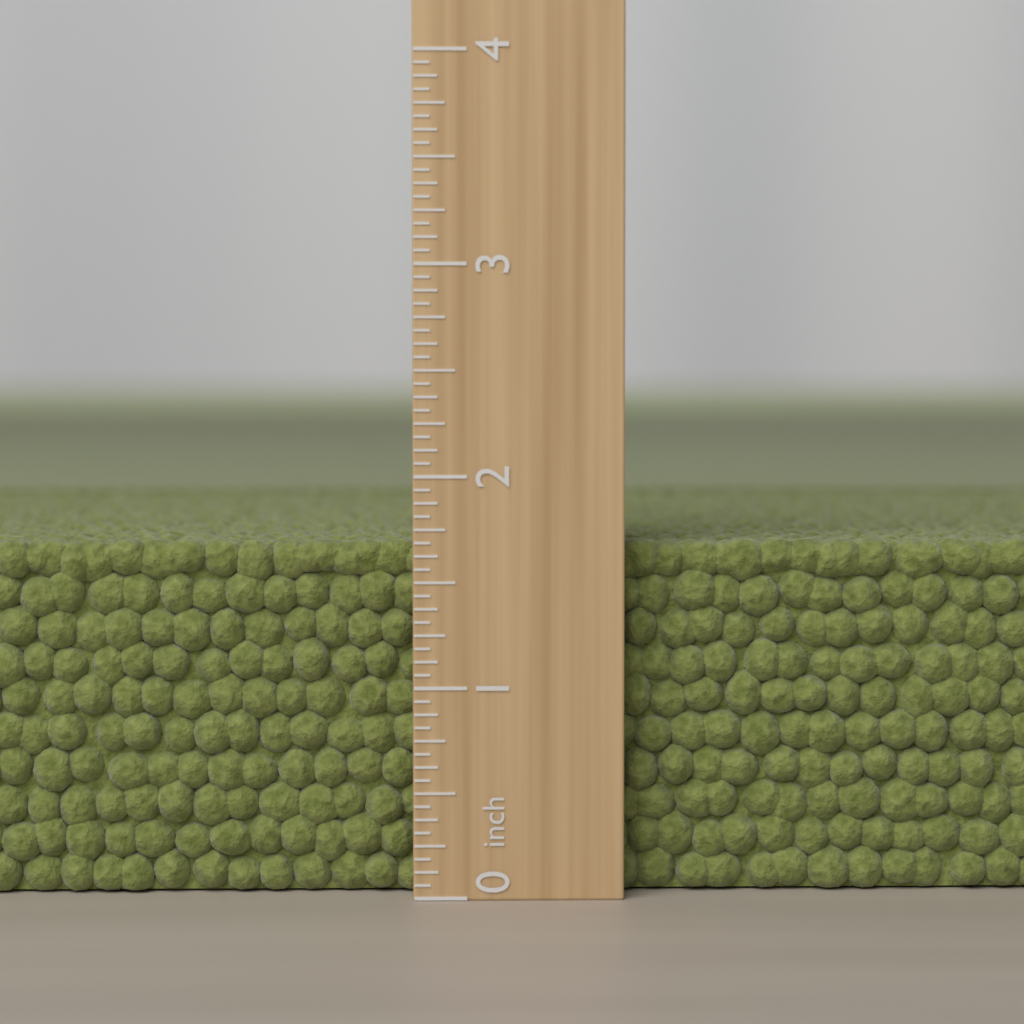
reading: 1.6875 inch
